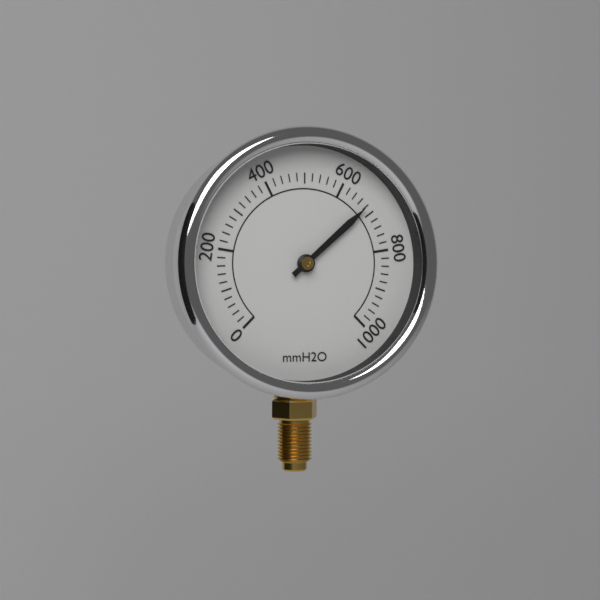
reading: 680 mmH2O
